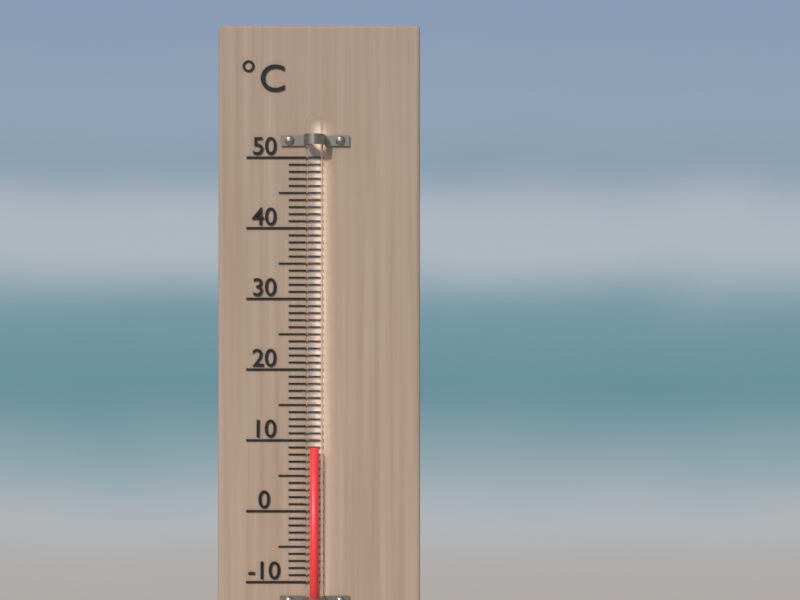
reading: 9 °C
